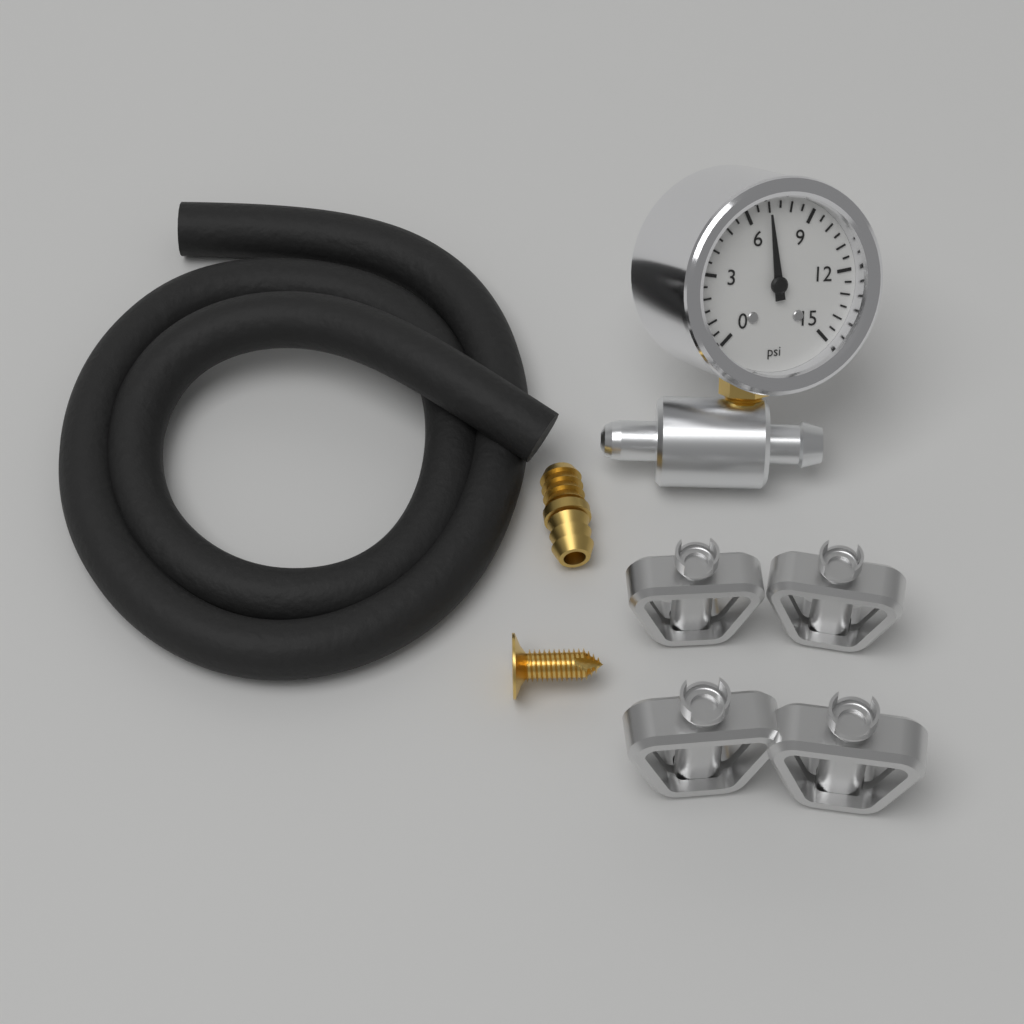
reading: 7.0 psi
